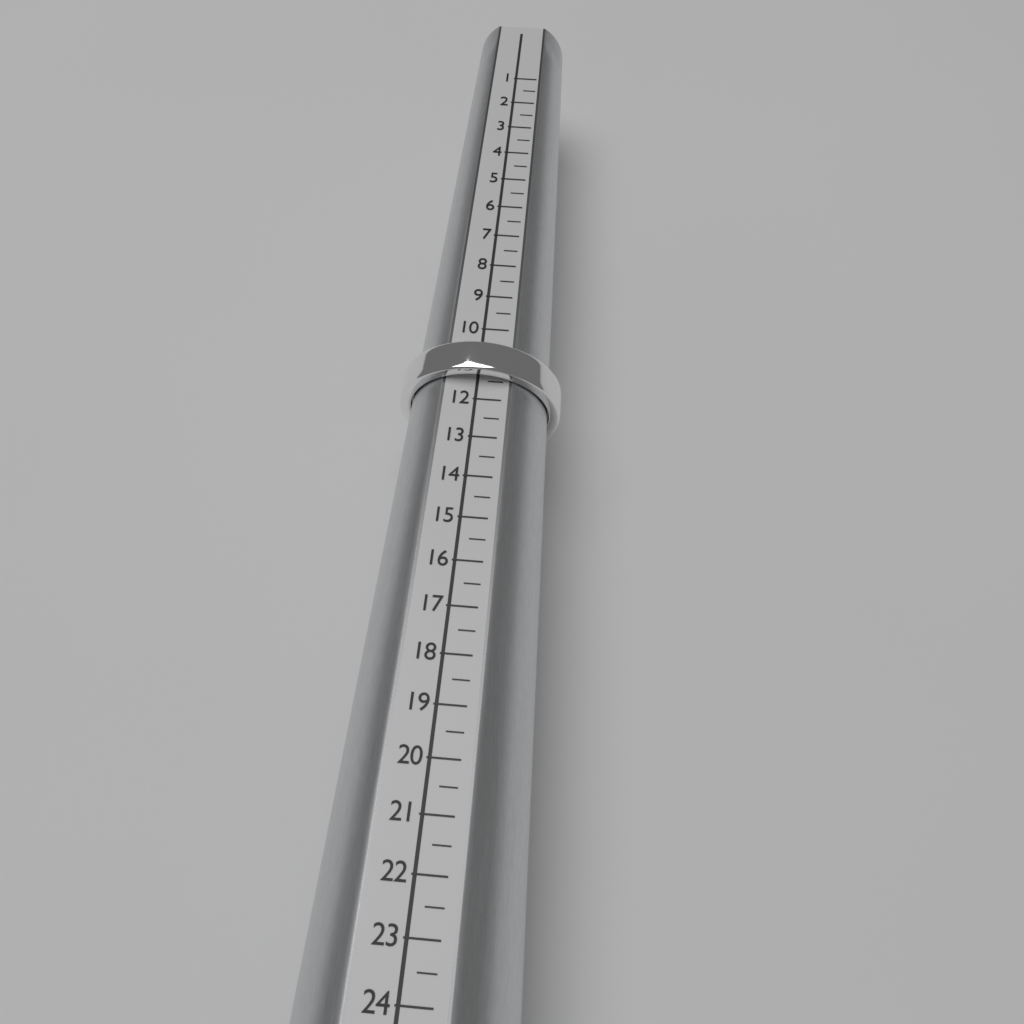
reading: 11.5 (no unit)
